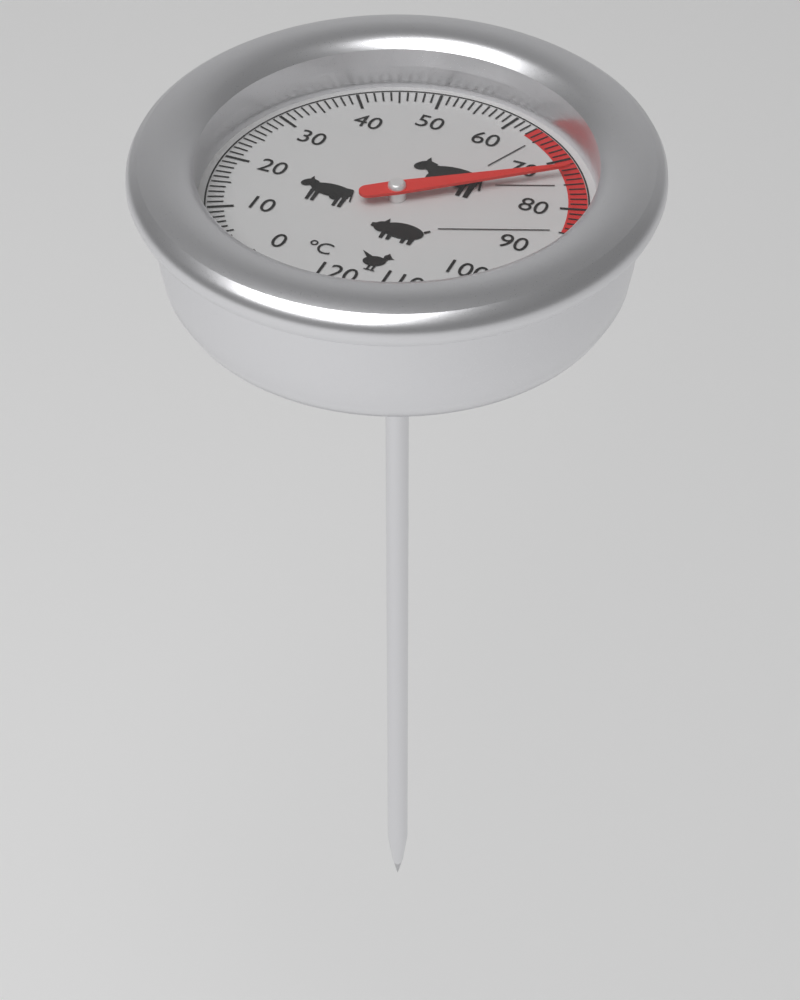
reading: 73 °C
